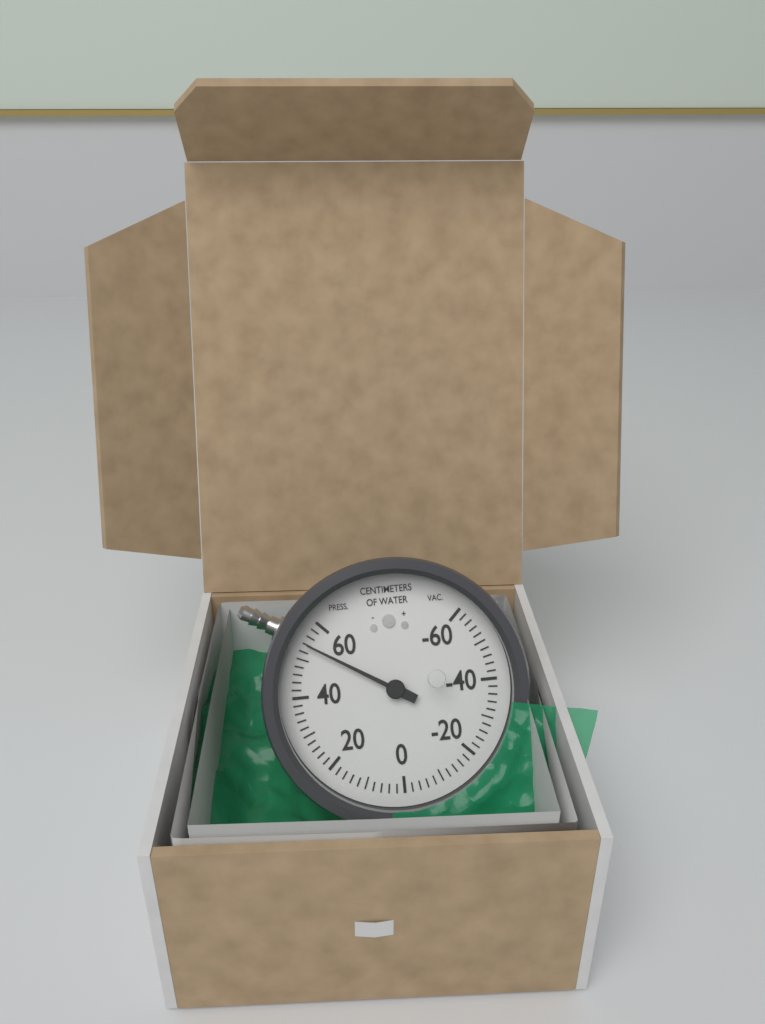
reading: 54 cmH2O
